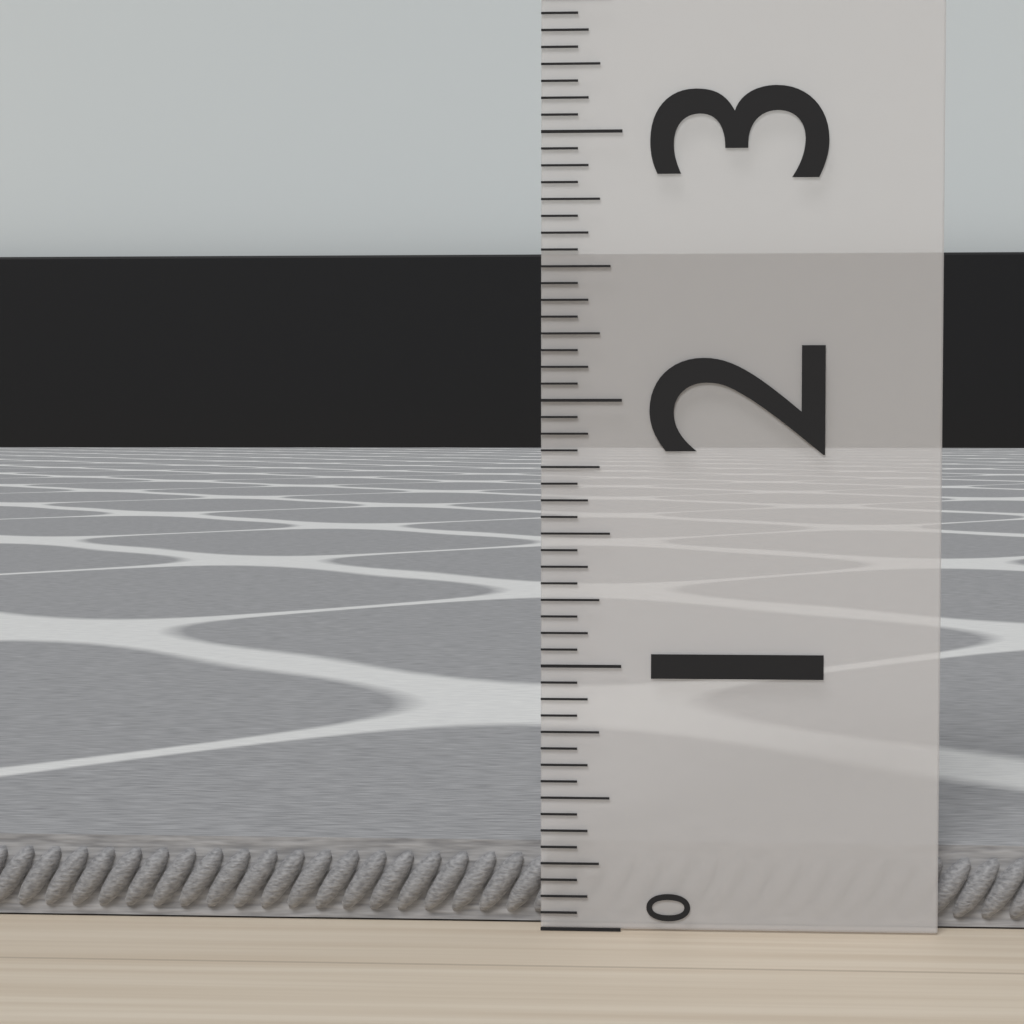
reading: 0.3125 (no unit)
